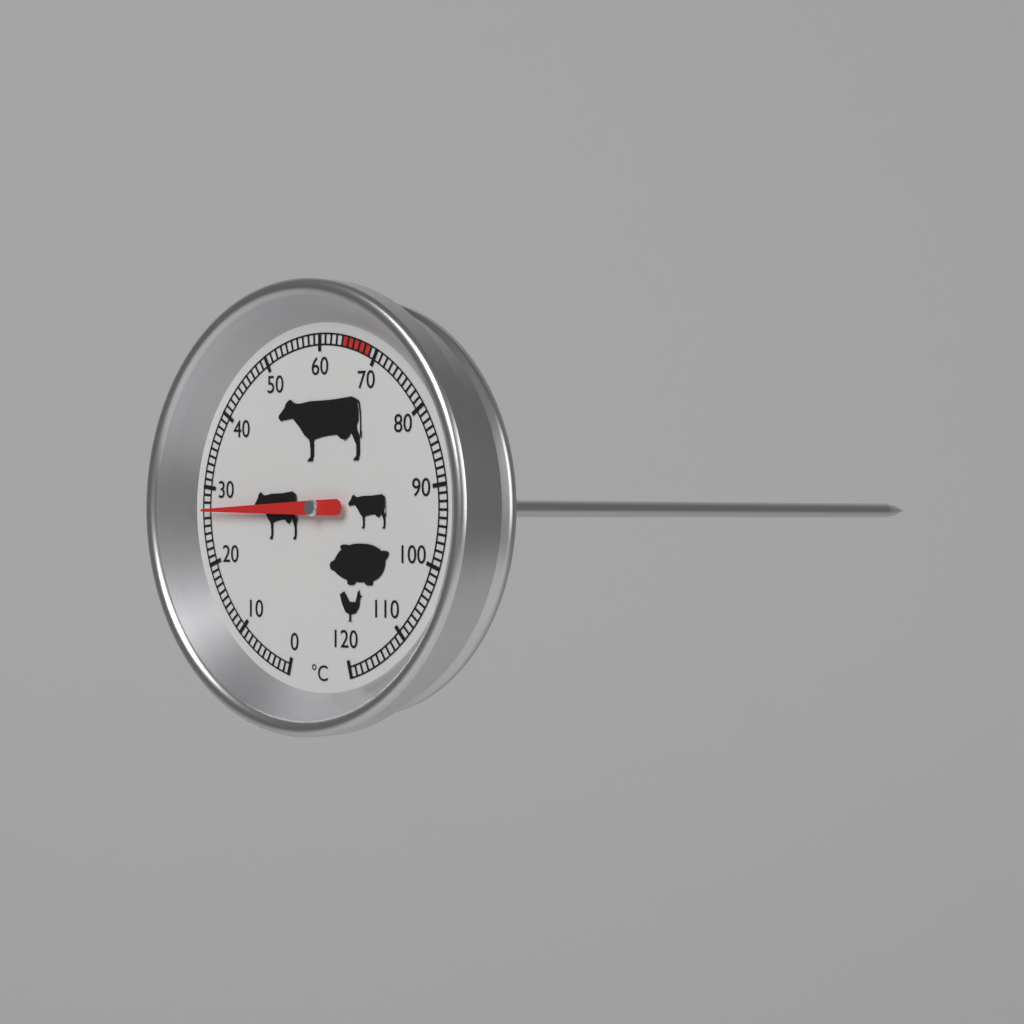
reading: 27 °C
